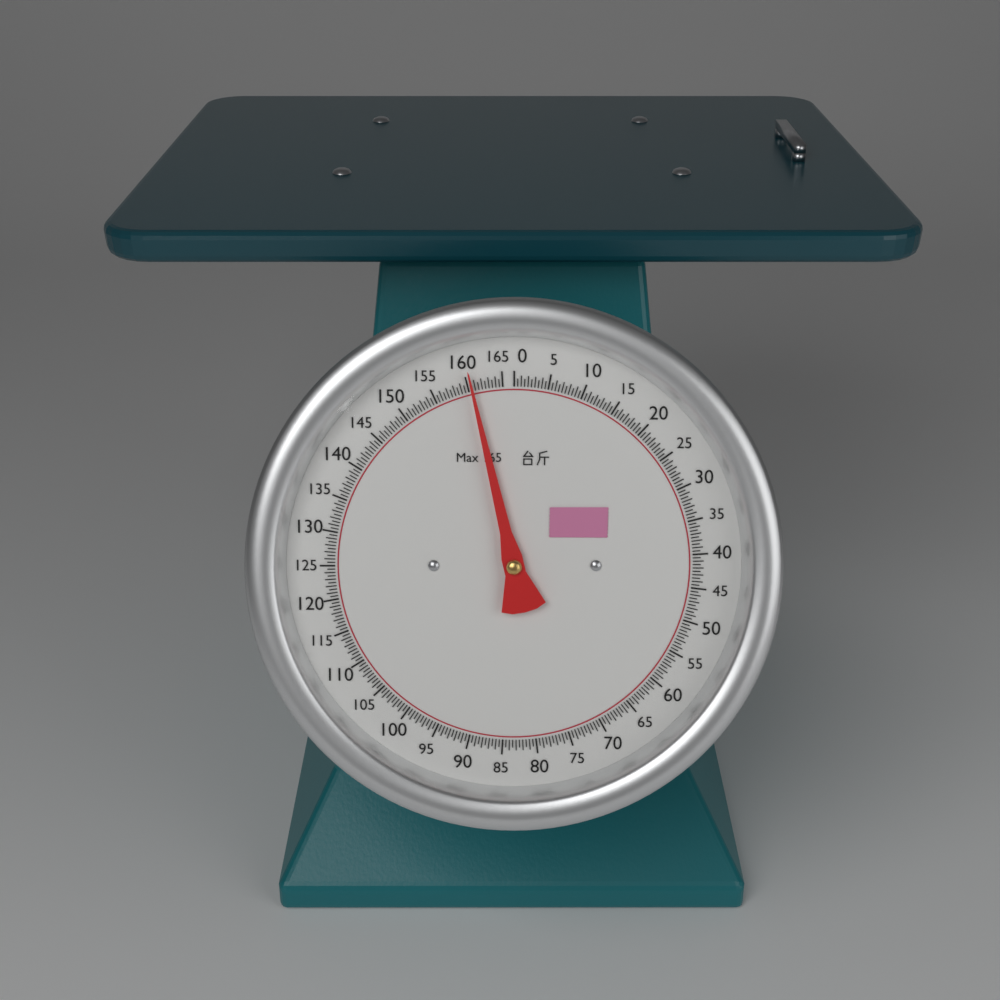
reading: 160.5 台斤
